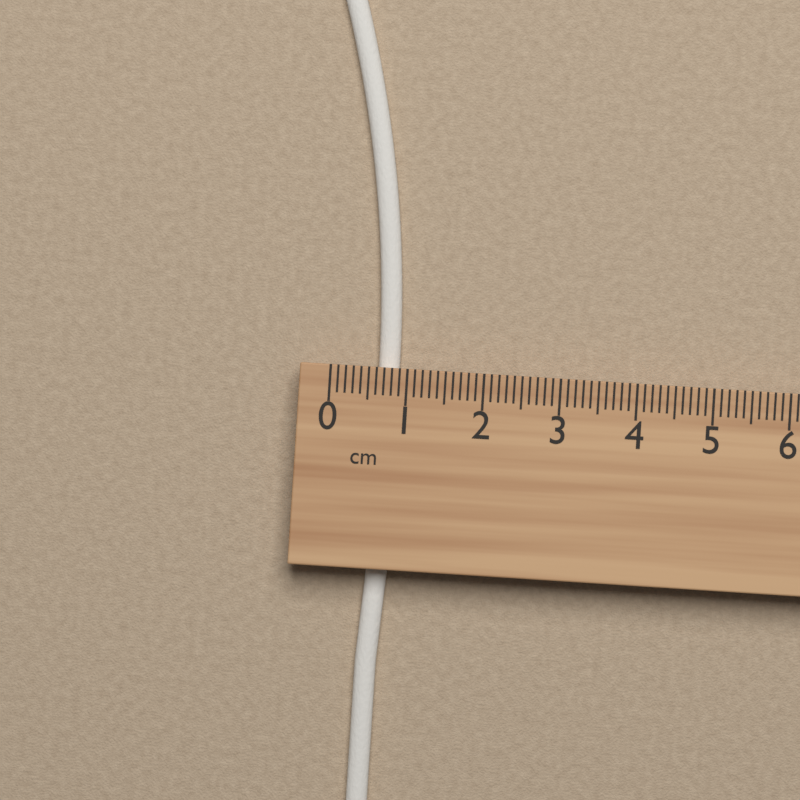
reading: 0.9 cm
